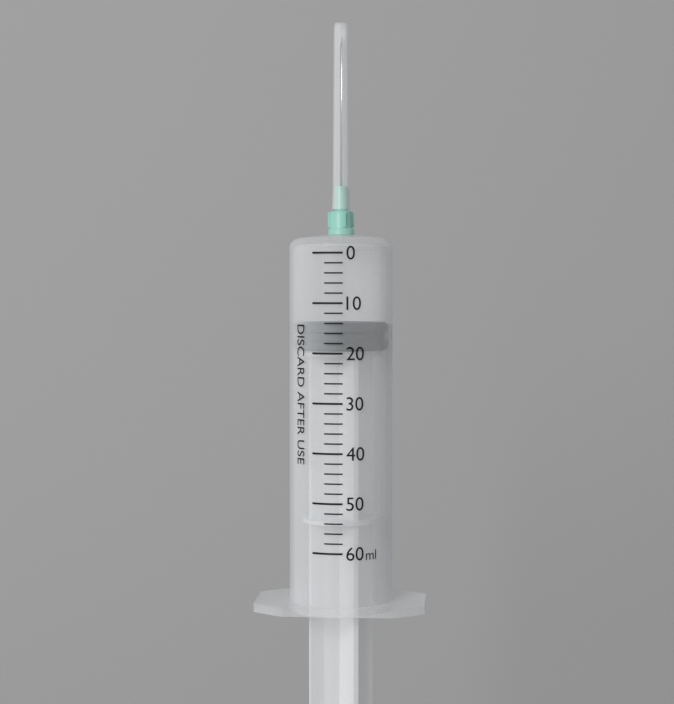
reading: 14 ml
